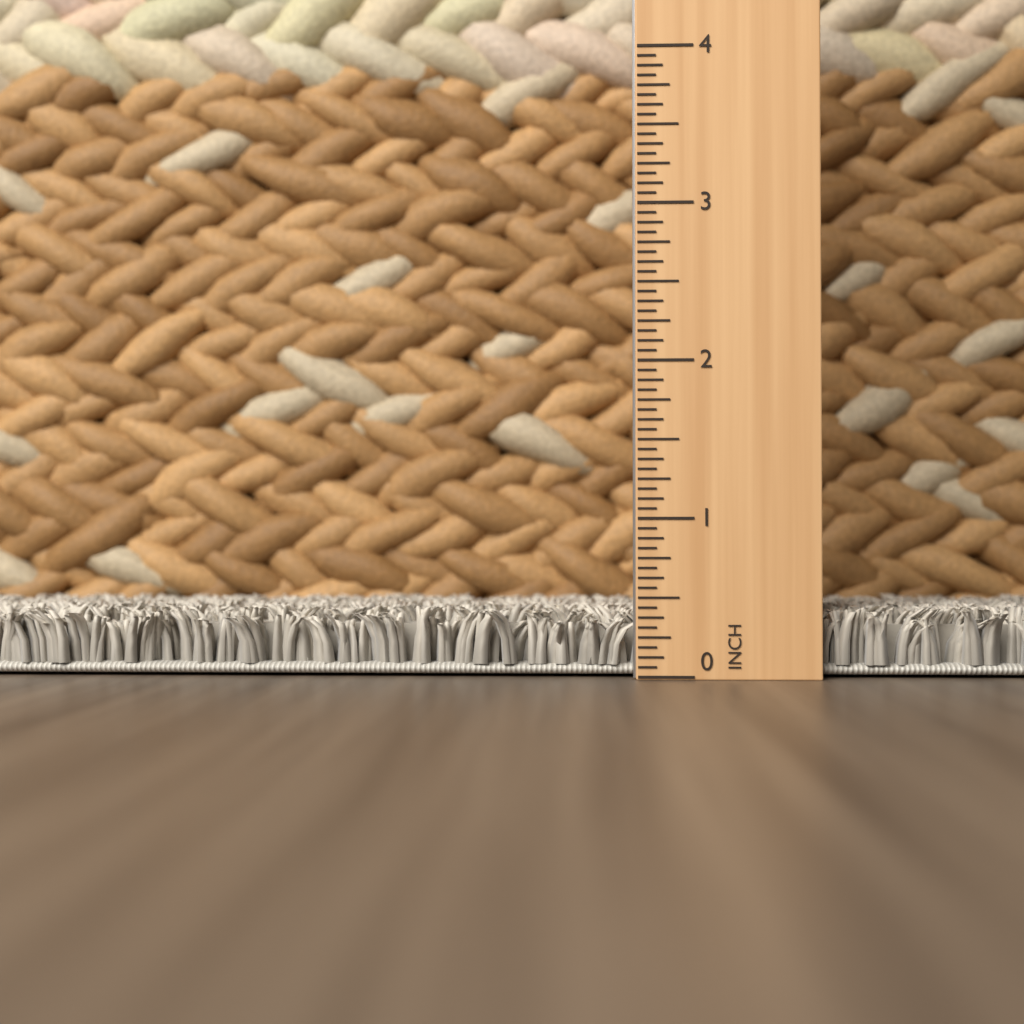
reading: 0.4375 in
